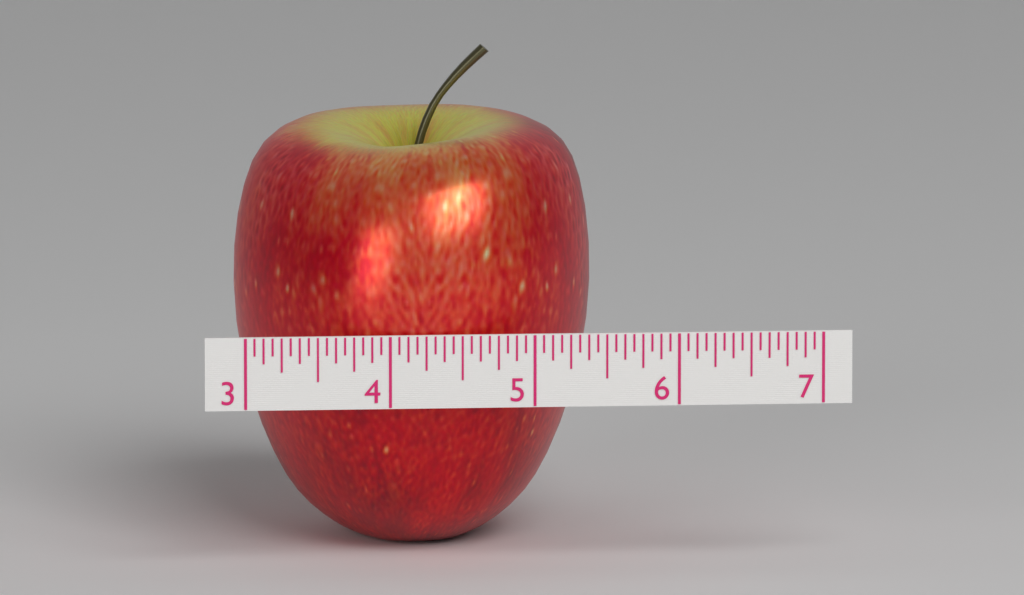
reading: 5.5000 (no unit)
